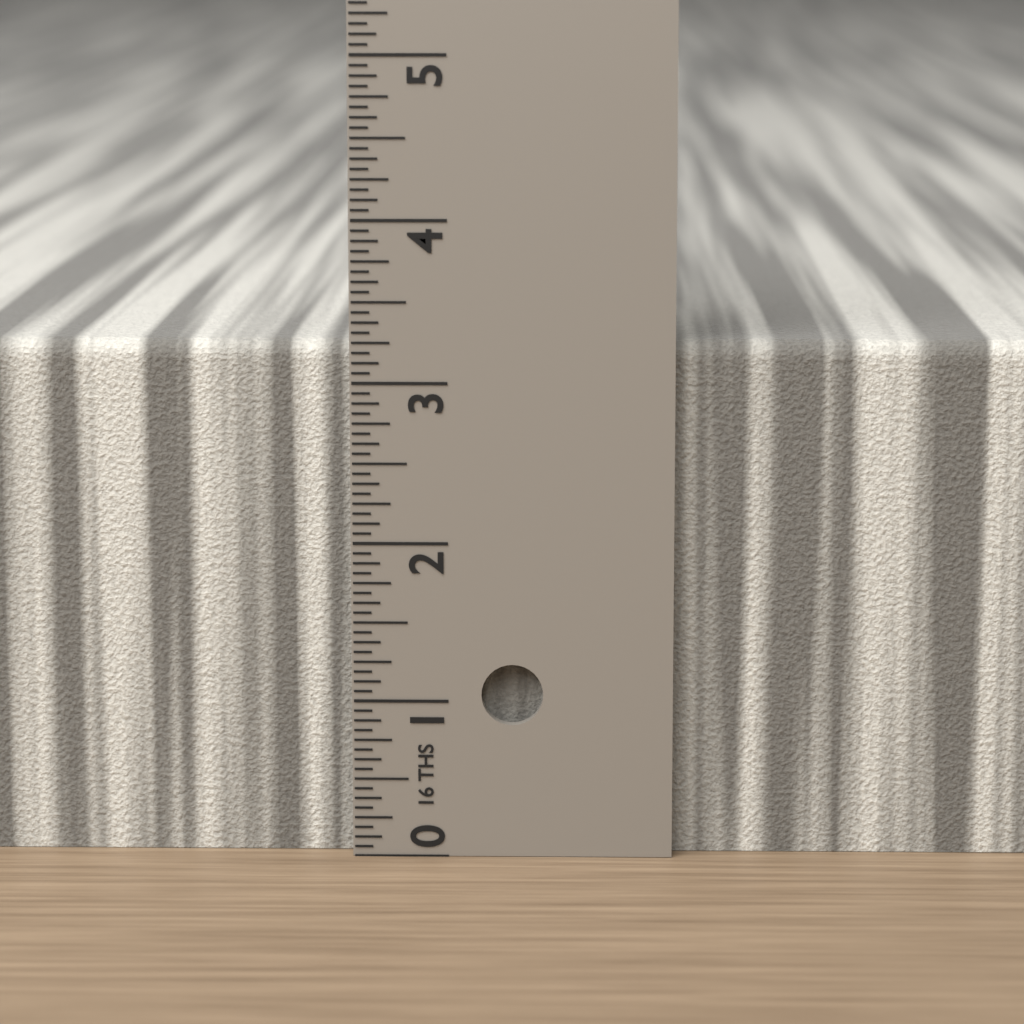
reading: 3.2500 in
